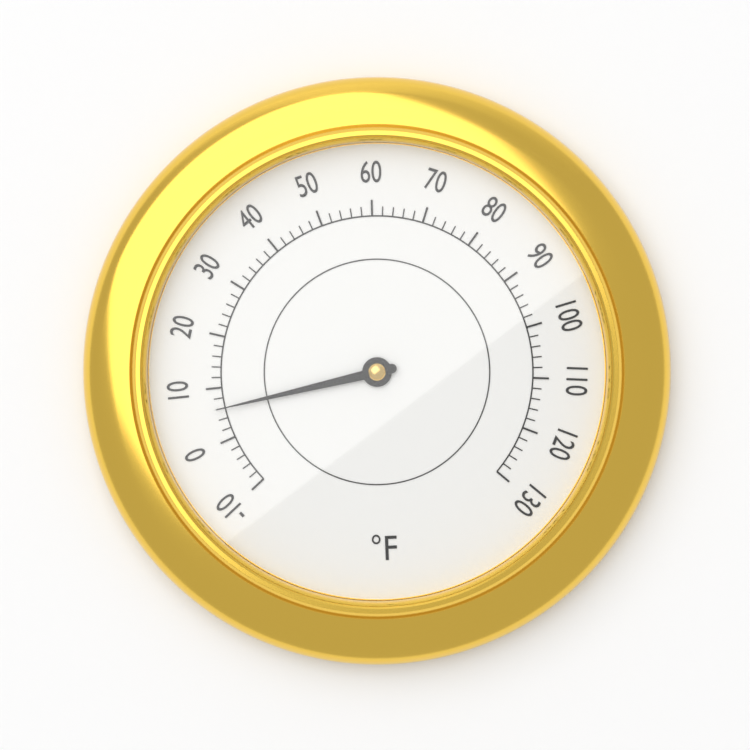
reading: 6 °F
